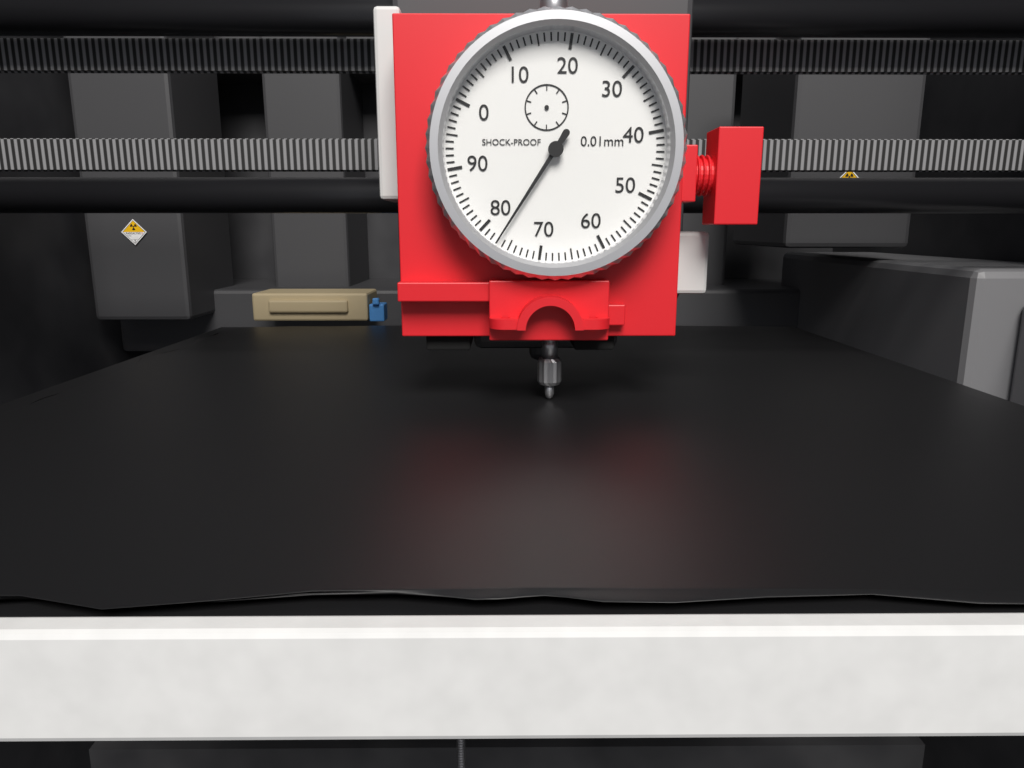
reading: 77 0.01mm
